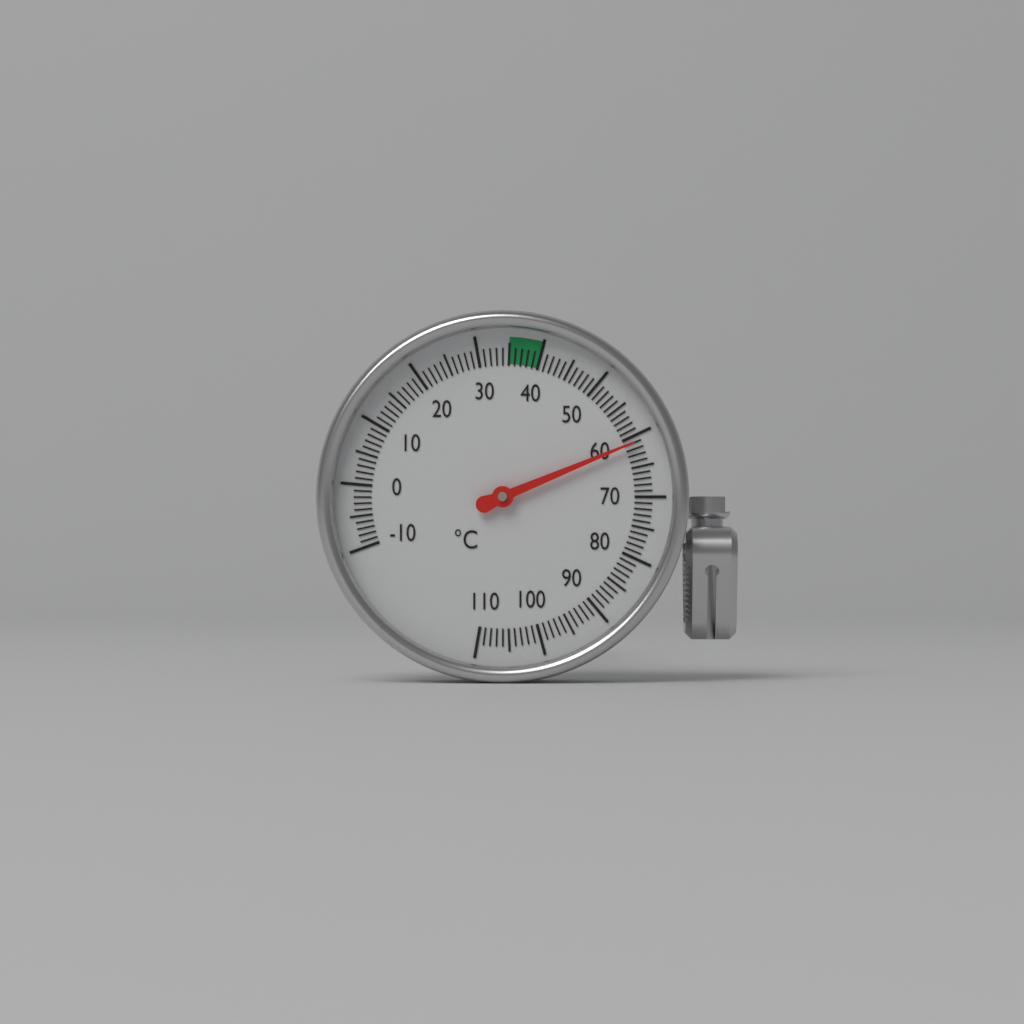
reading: 61 °C
